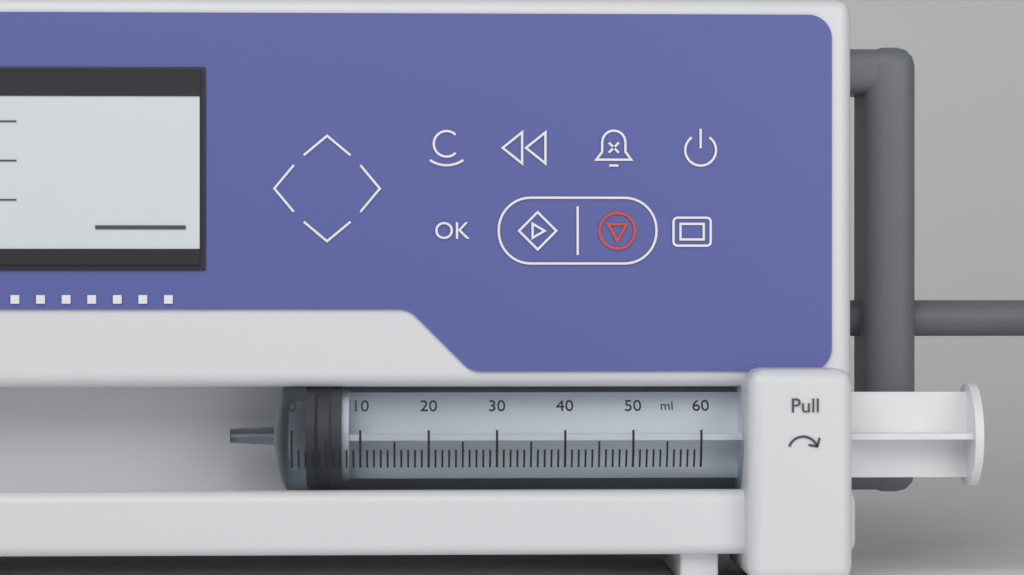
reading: 2 ml
